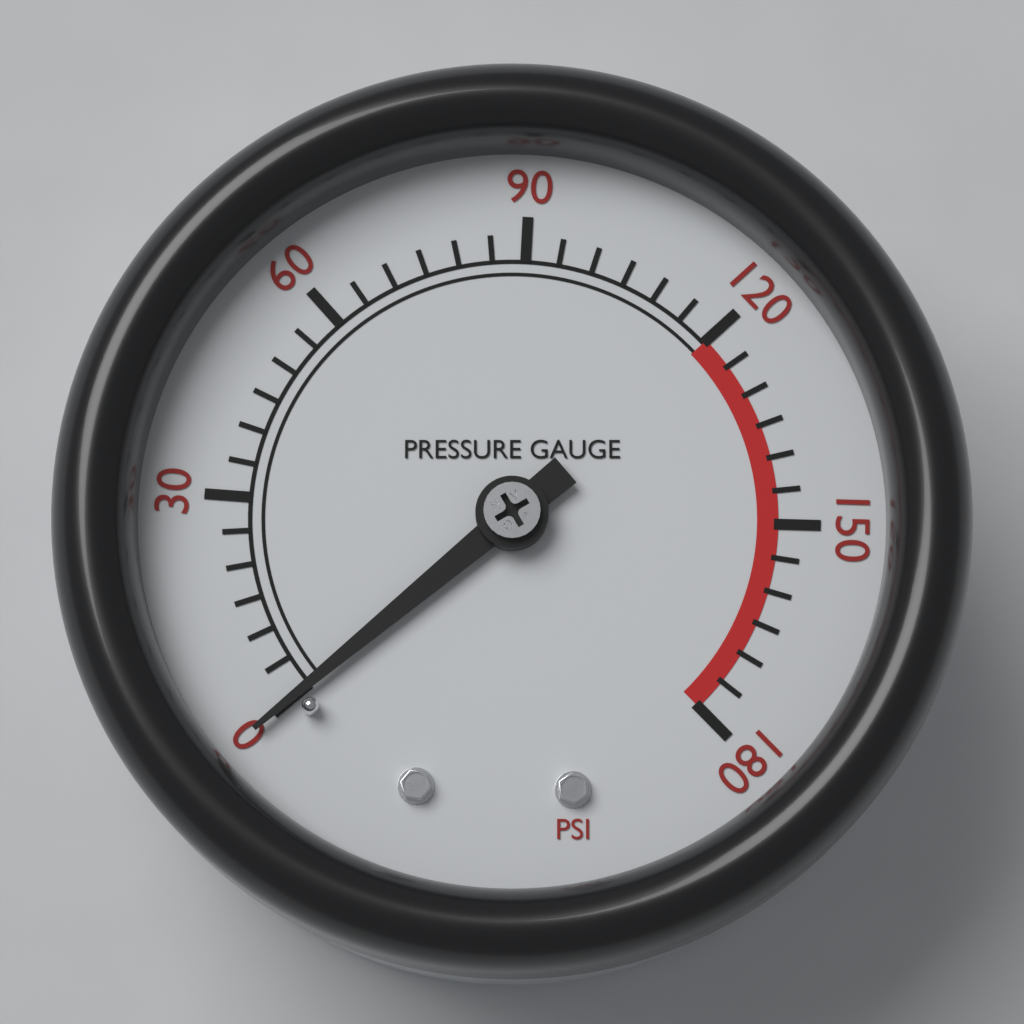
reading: 0 psi
